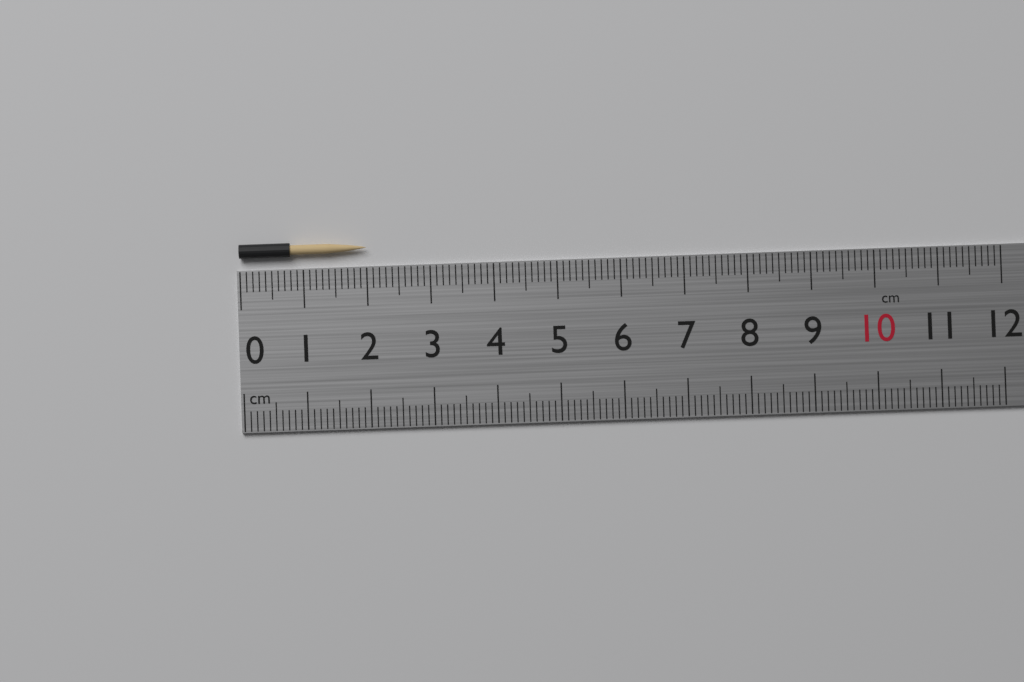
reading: 2.0 cm
